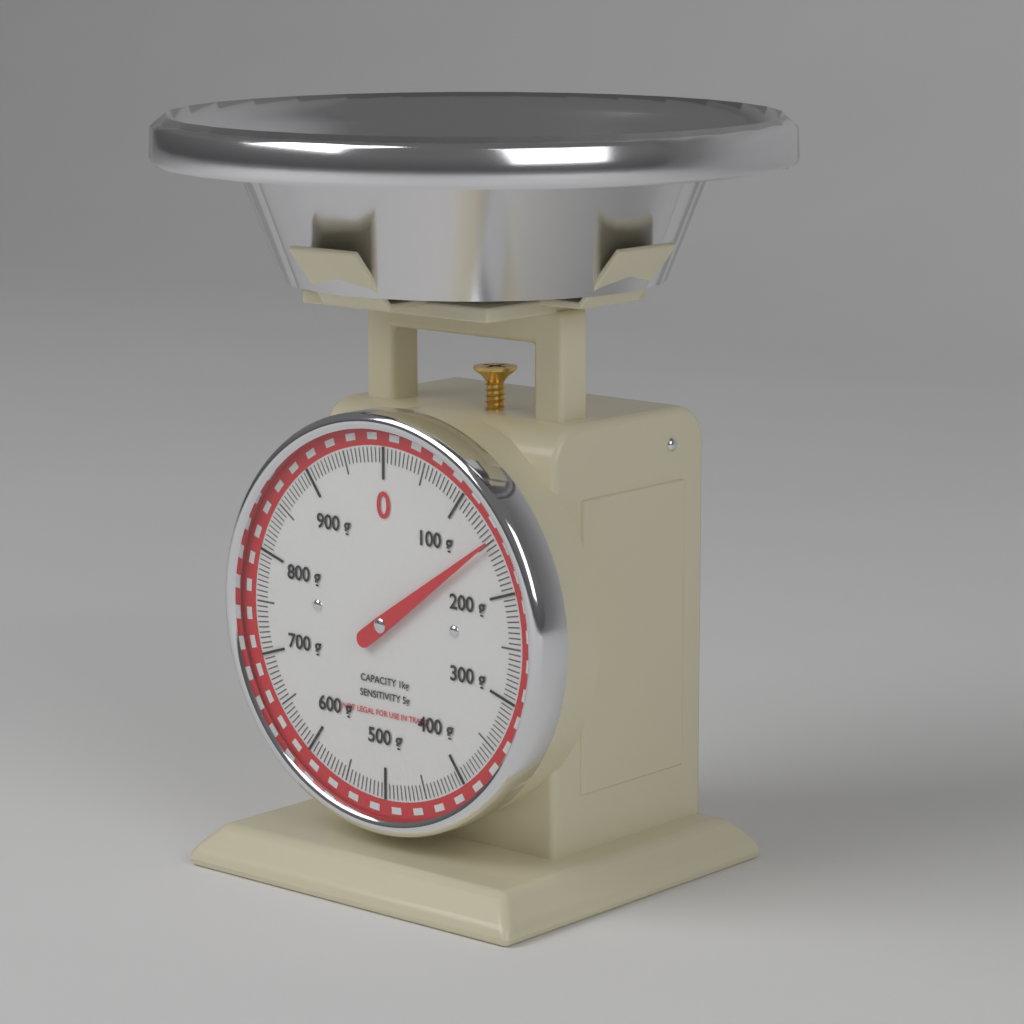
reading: 150 g
